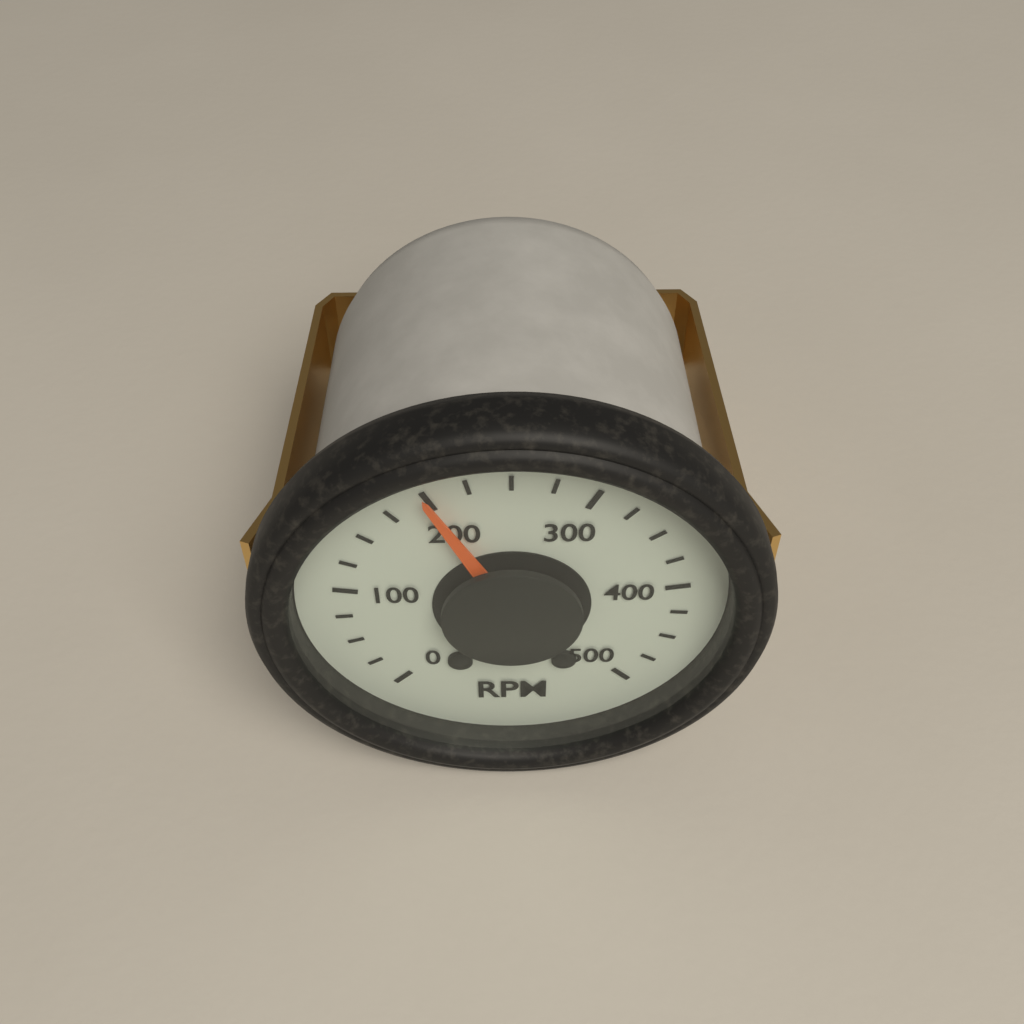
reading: 200 RPM
